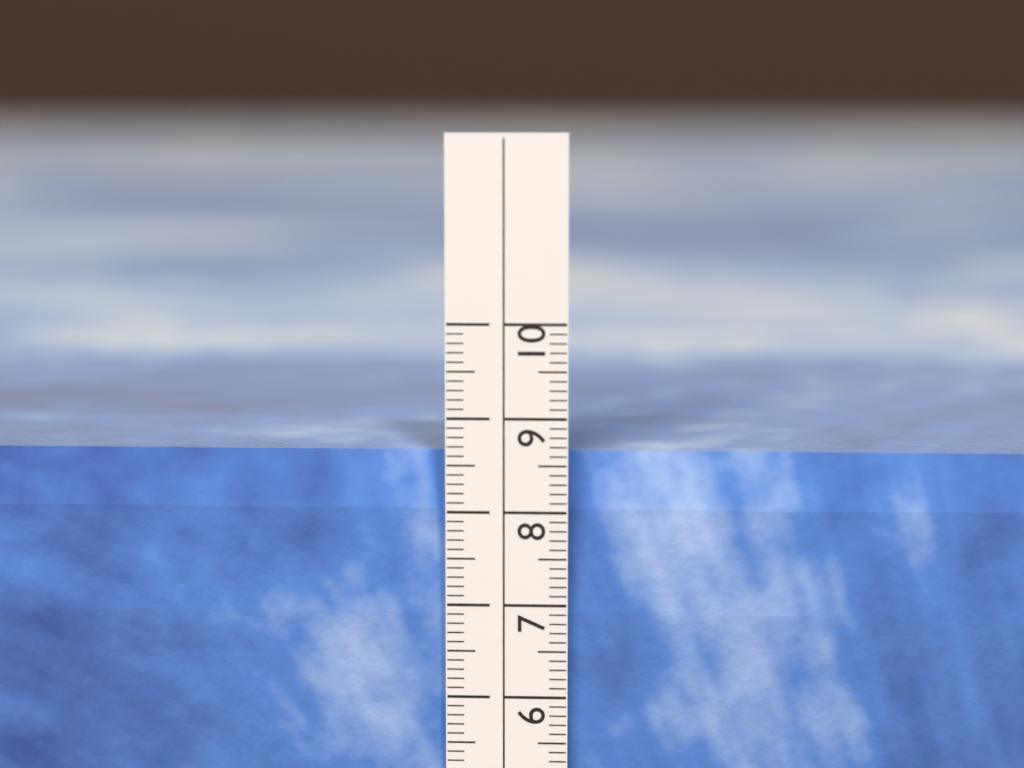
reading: 8.6 cm
